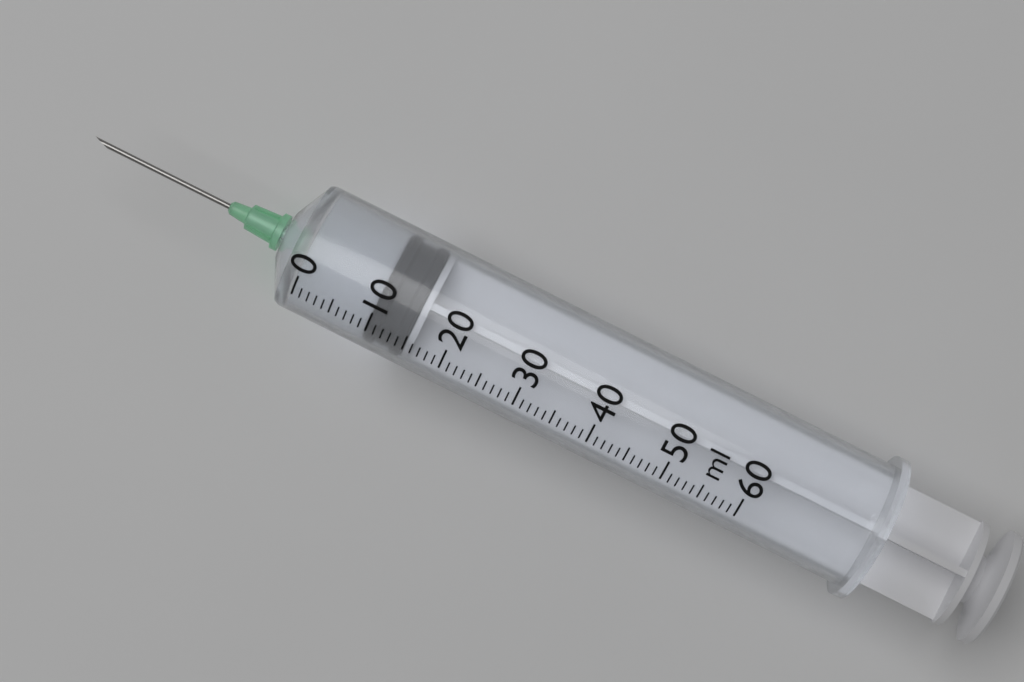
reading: 10 ml
